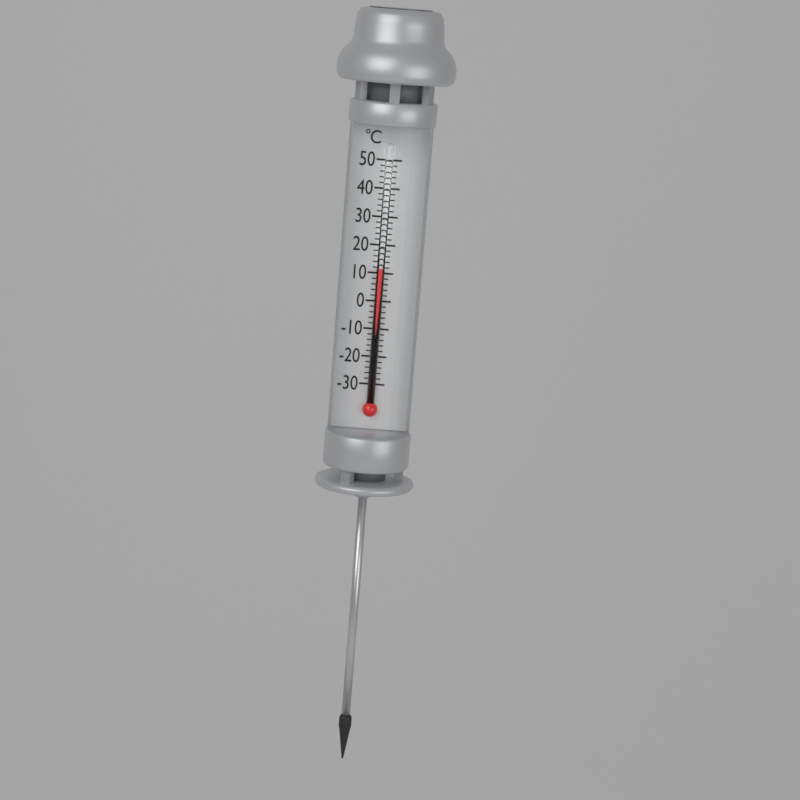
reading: 12 °C
